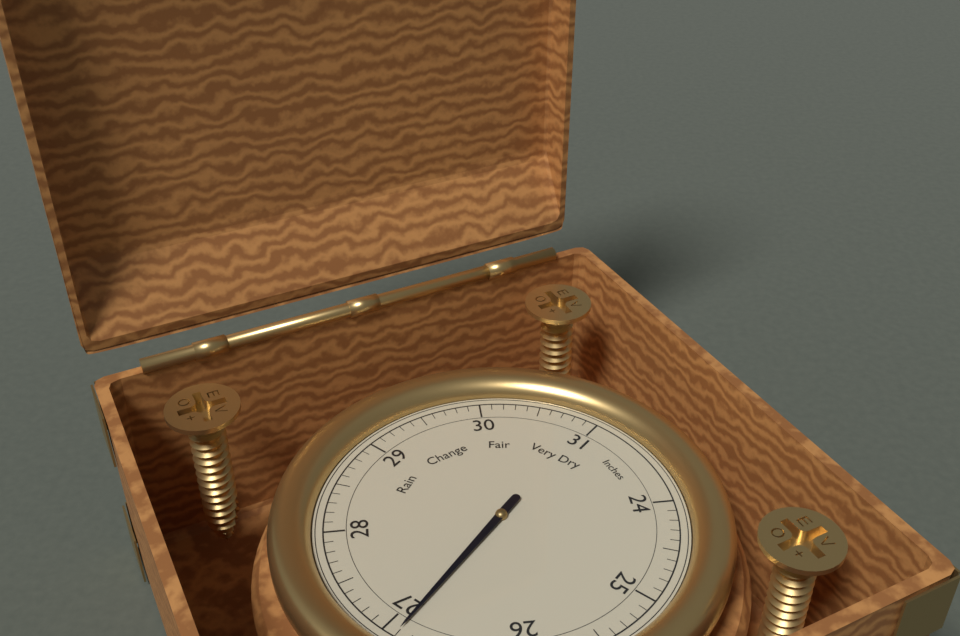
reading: 26.9 Inches
